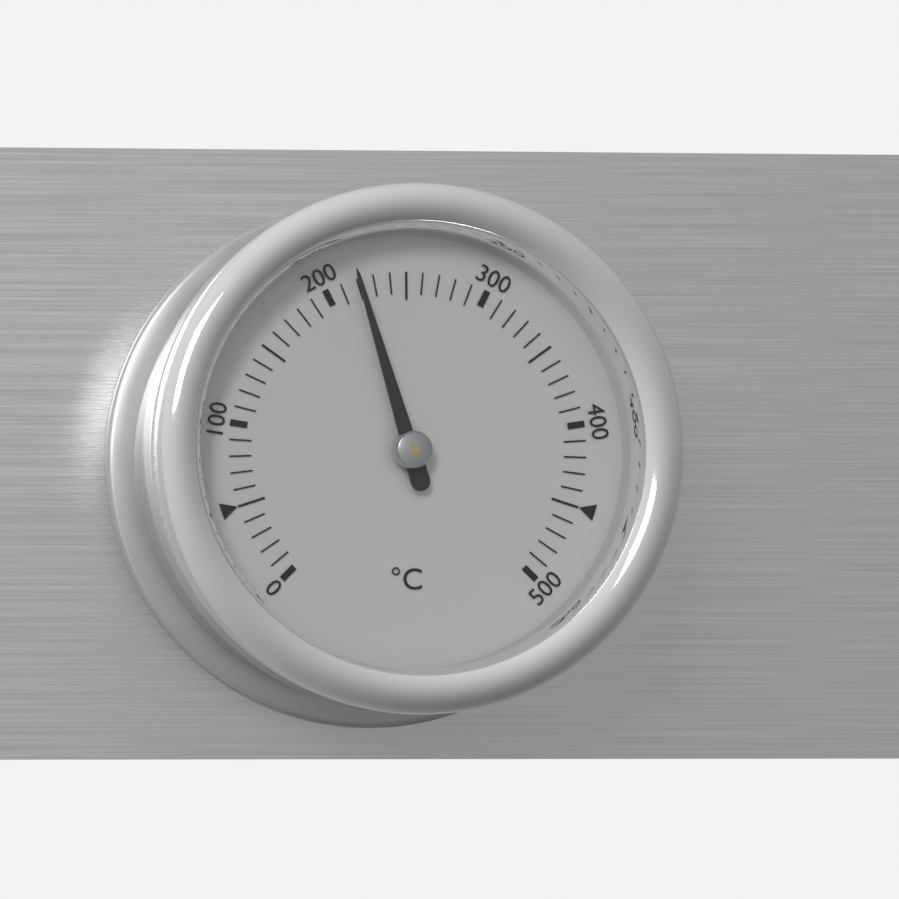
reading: 220 °C
